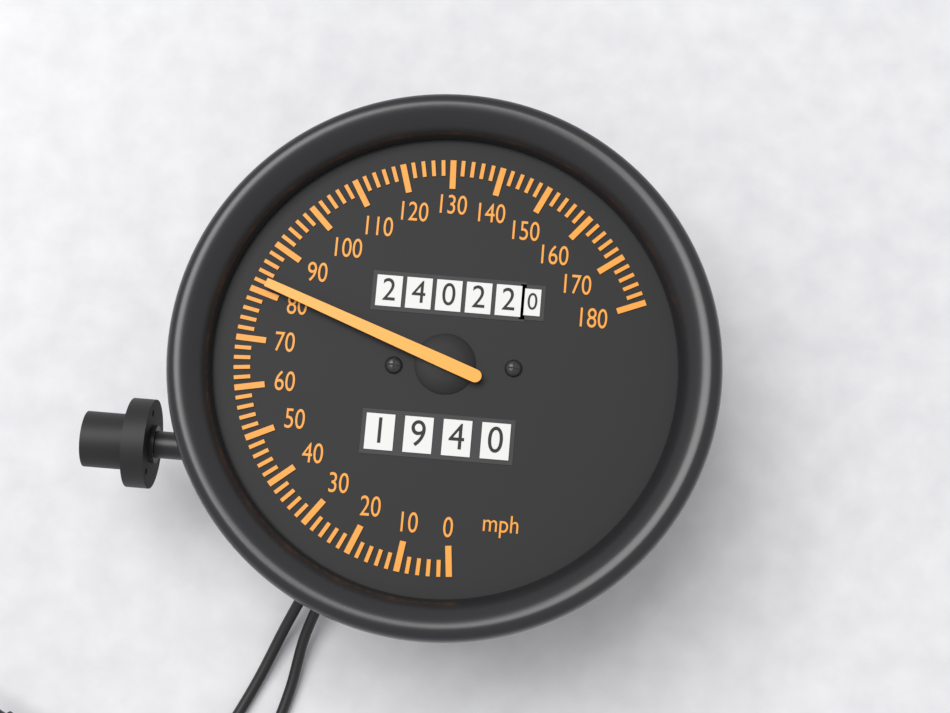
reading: 82 mph
